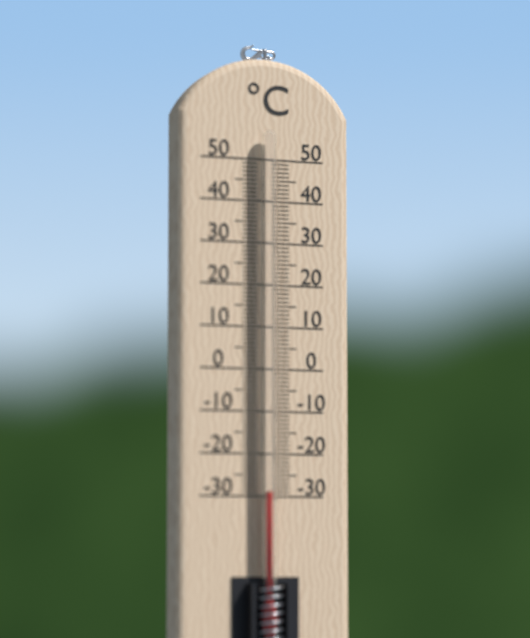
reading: -29 °C
